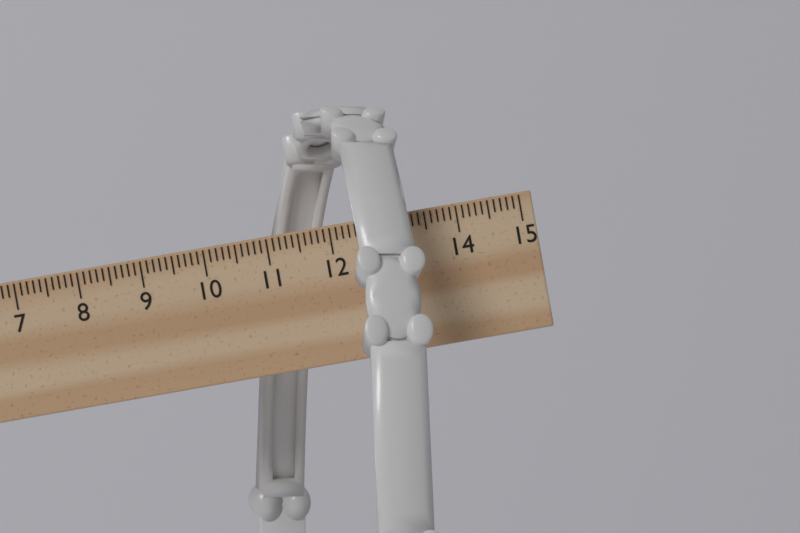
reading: 13.4 cm
